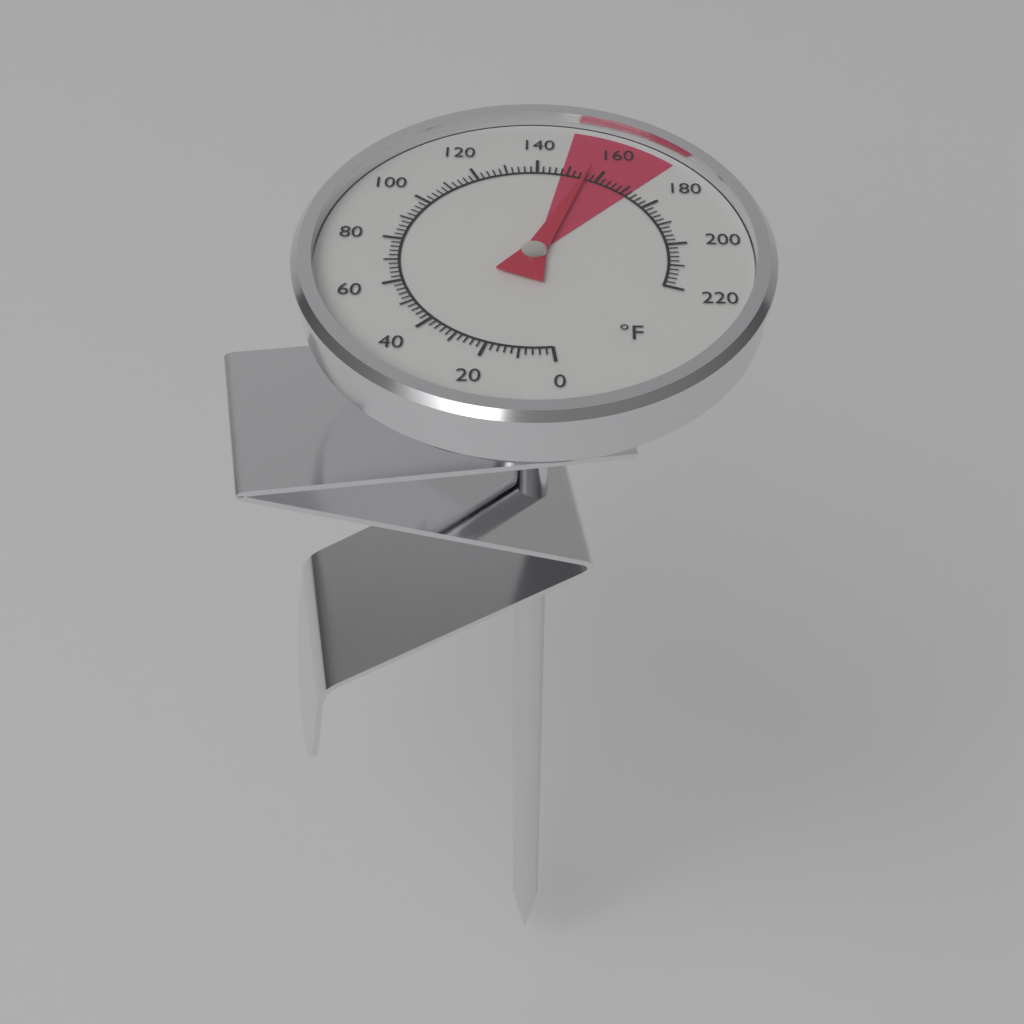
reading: 156 °F
